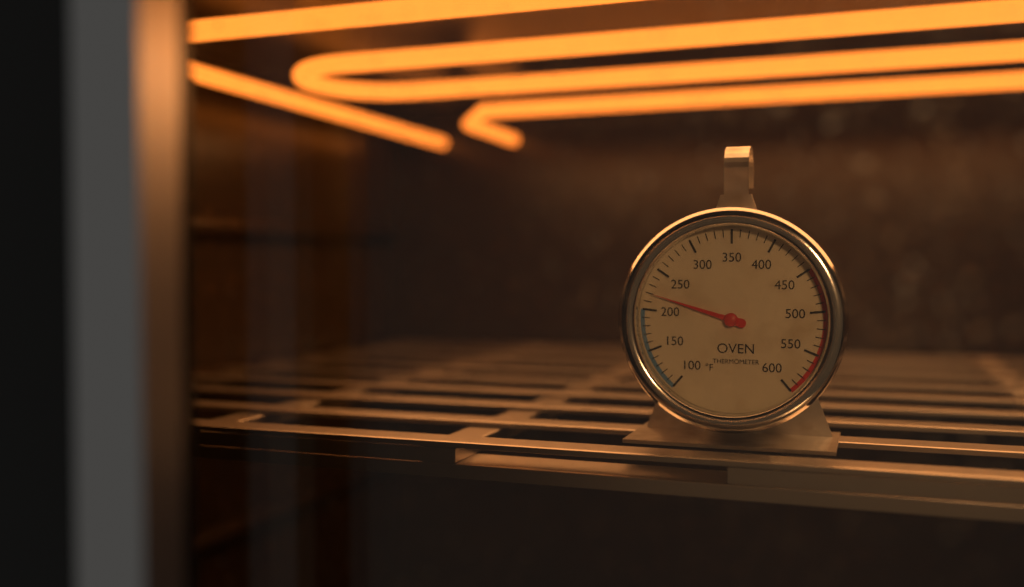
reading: 220 °F
